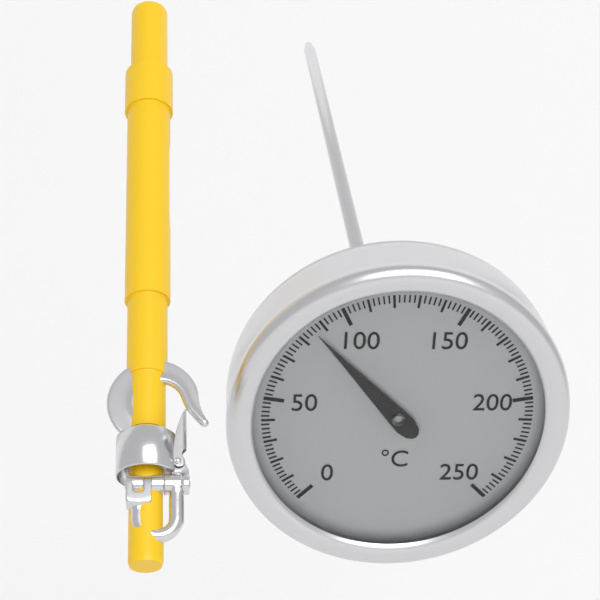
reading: 86 °C
